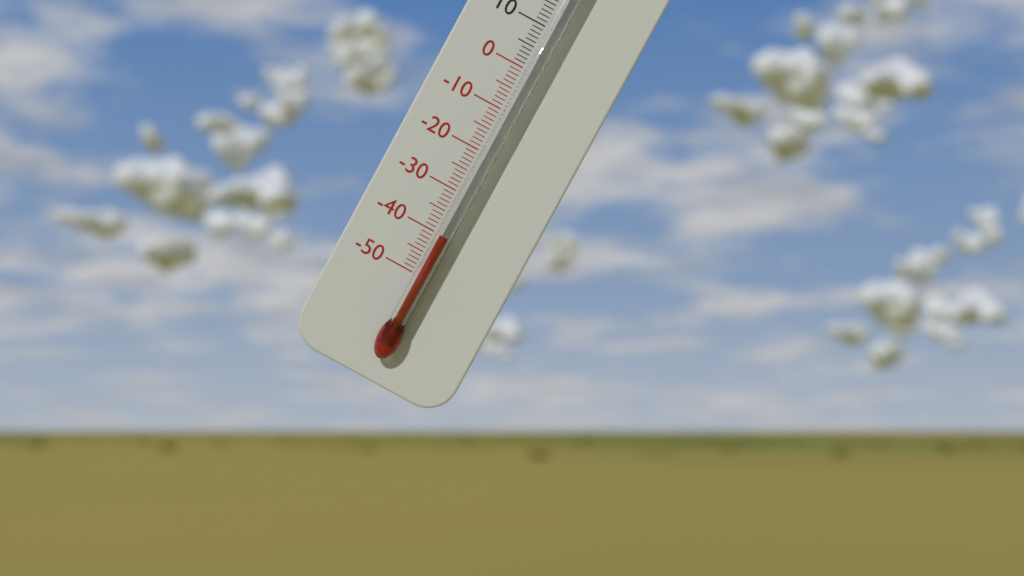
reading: -40 °C
